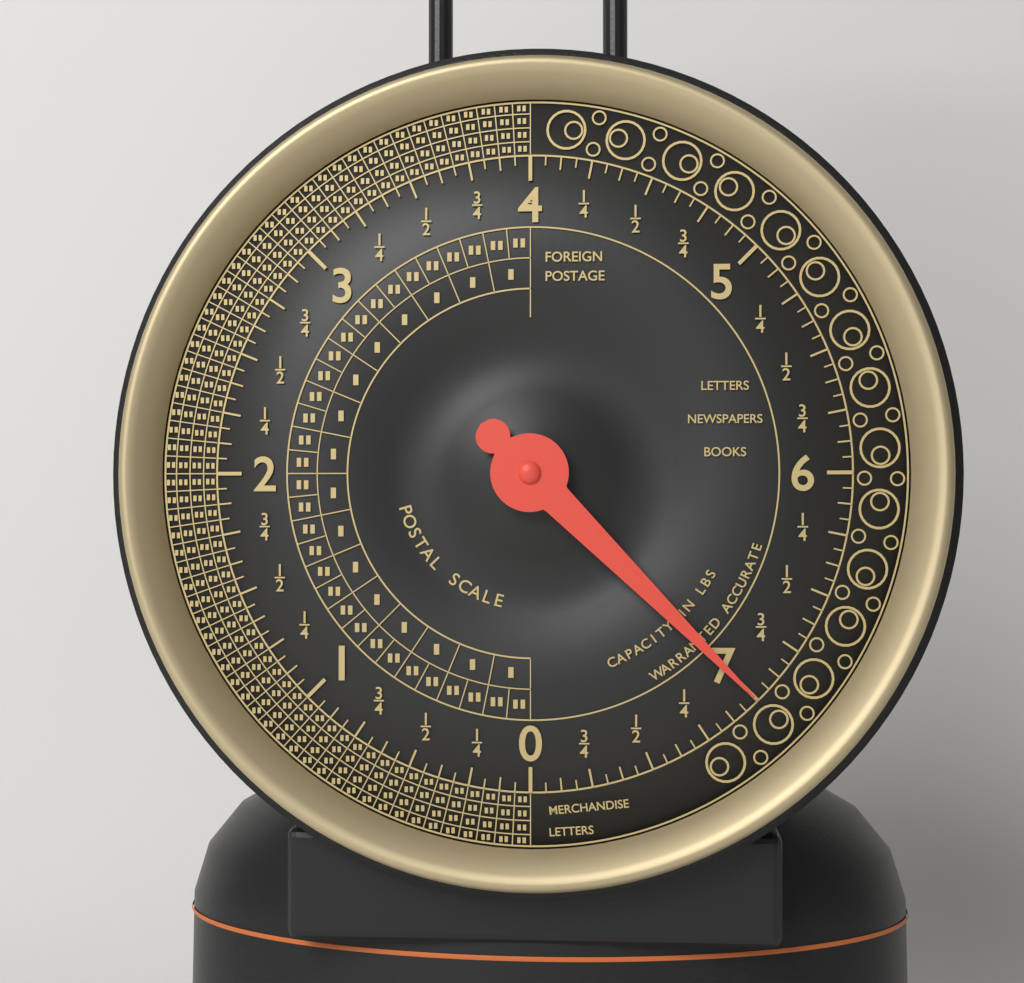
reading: 7.0000 lbs
